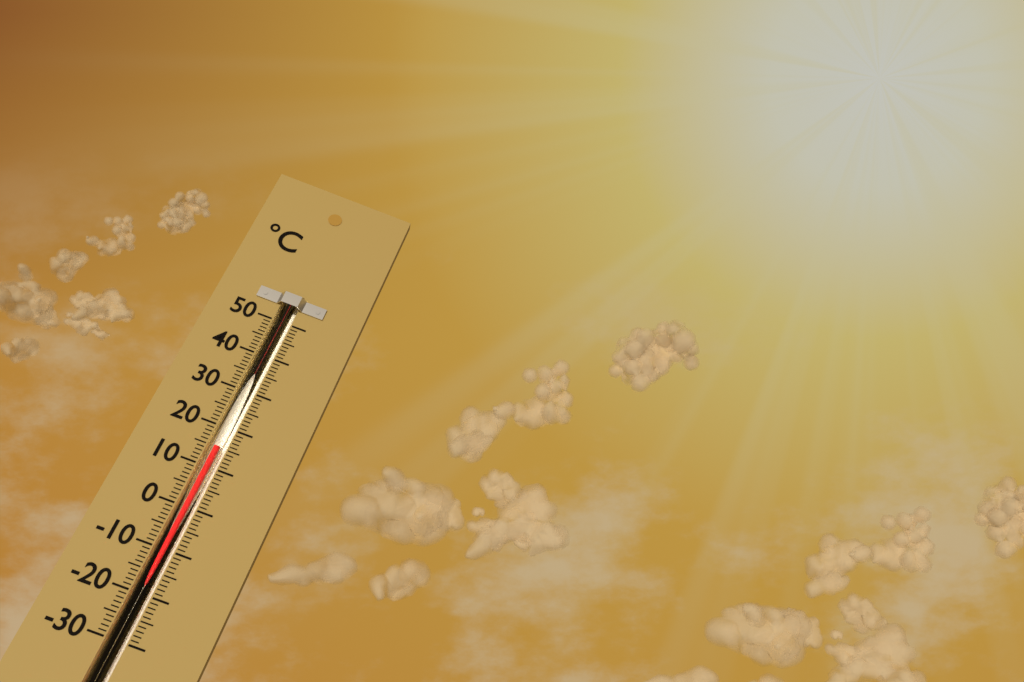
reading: 15 °C
